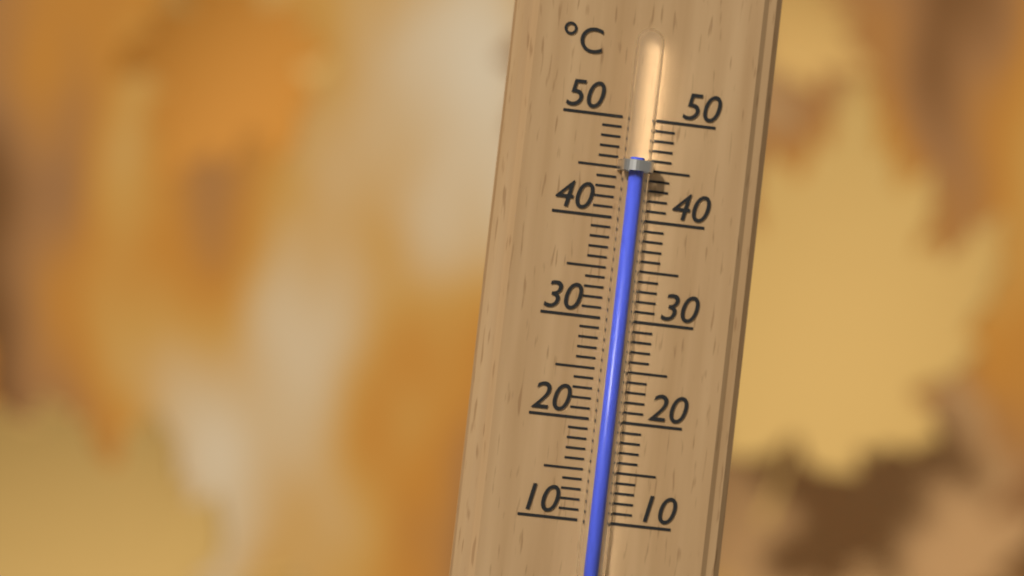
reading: 46 °C
